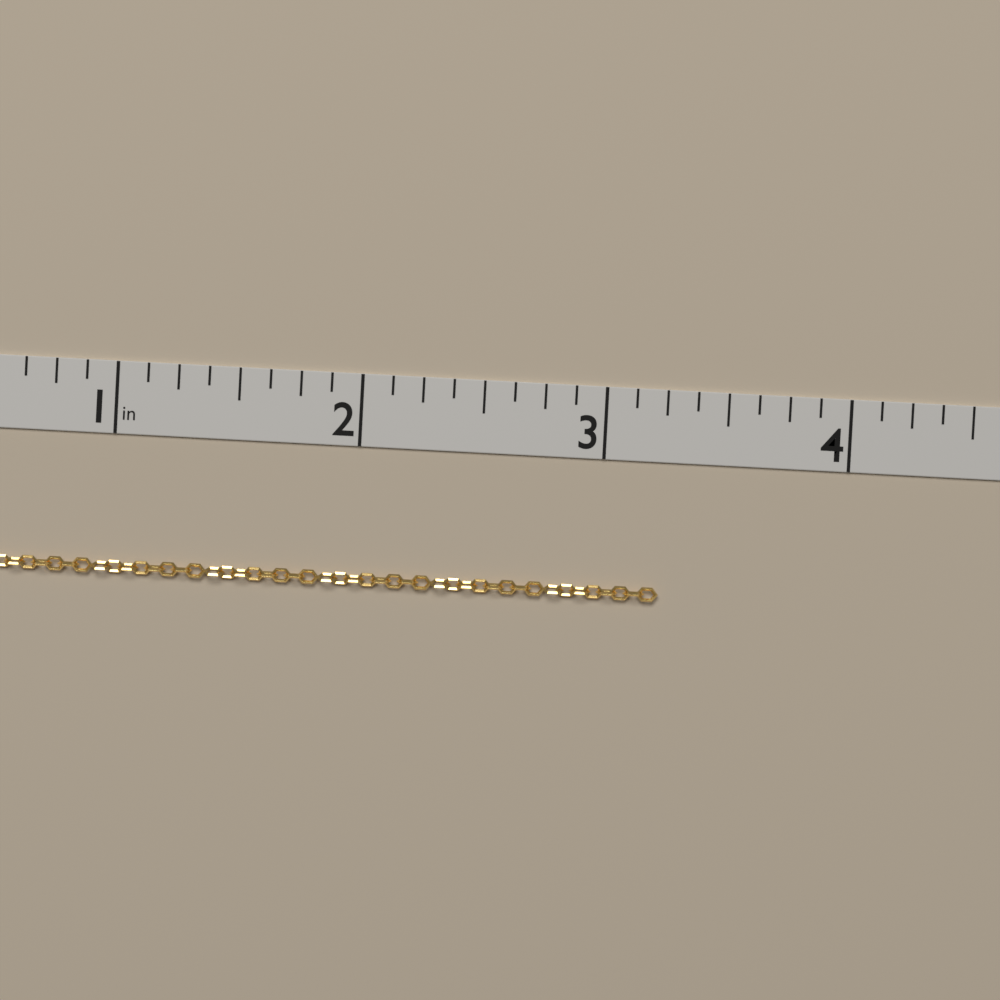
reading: 3.250 in
